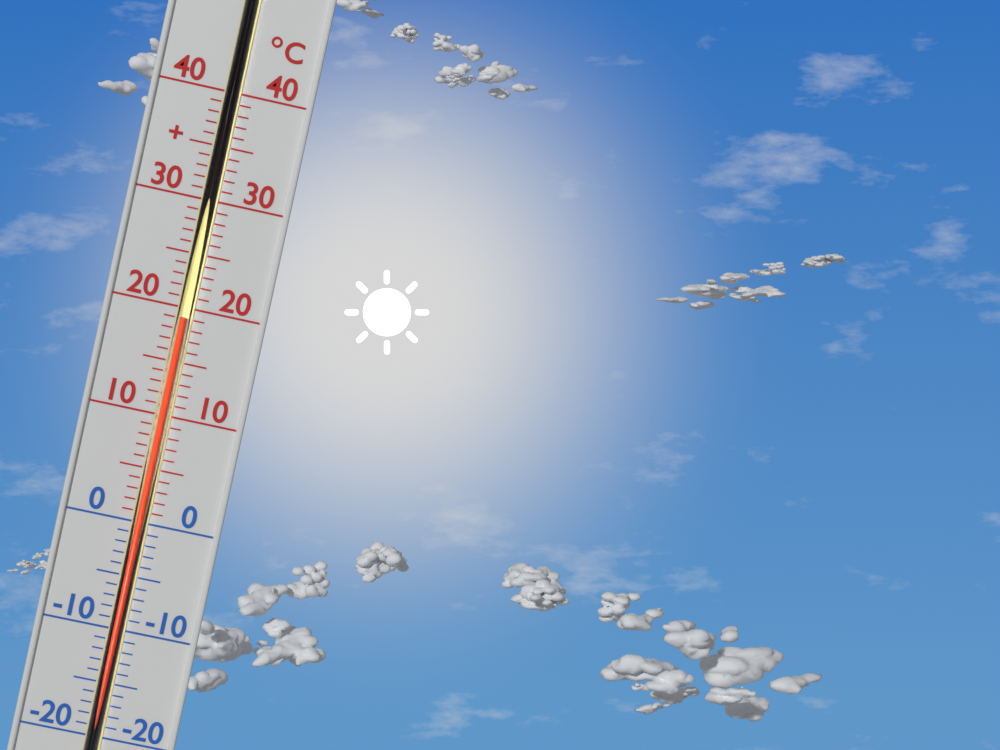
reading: 19 °C
